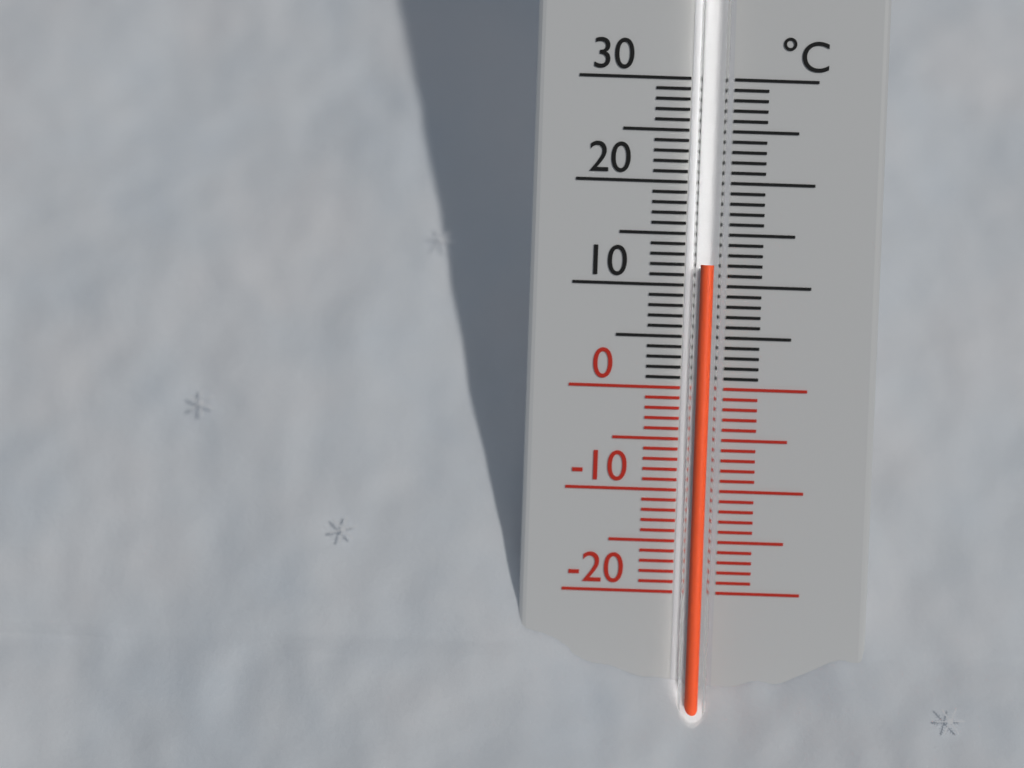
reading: 12 °C
